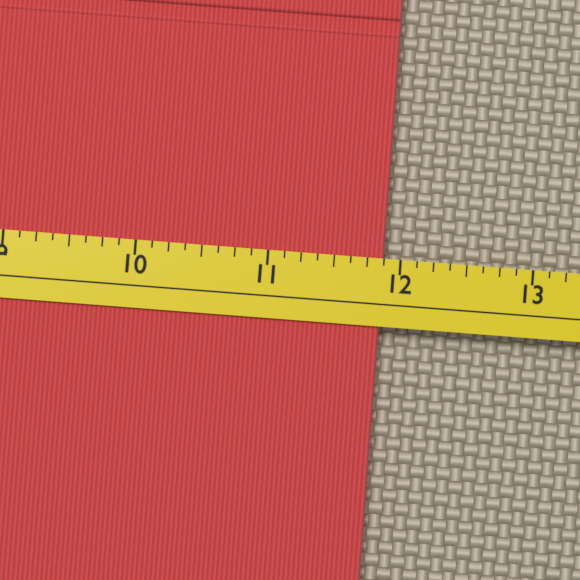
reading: 11.875 (no unit)
